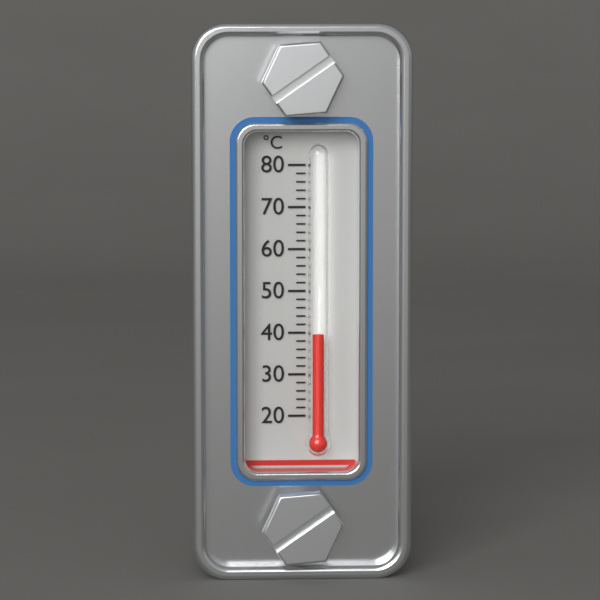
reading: 40 °C
